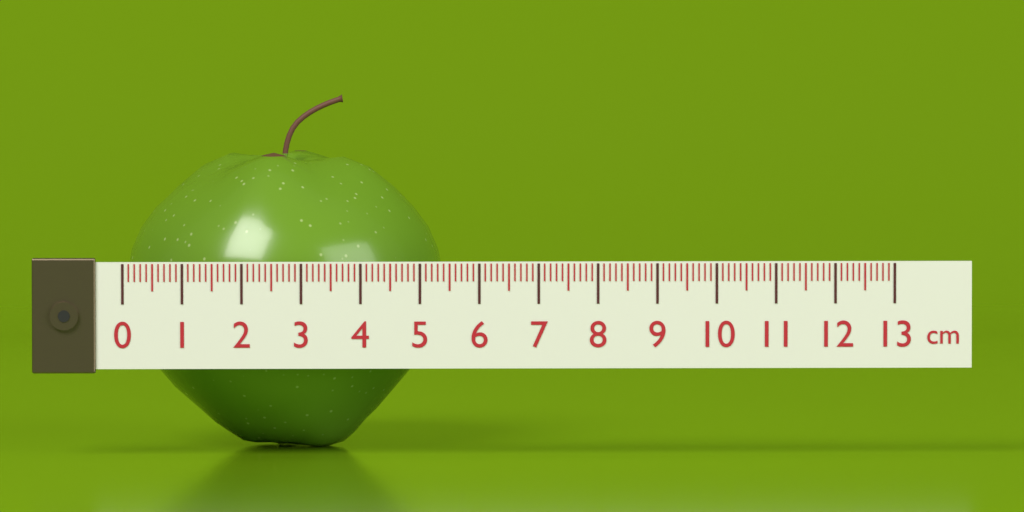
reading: 5.4 cm
